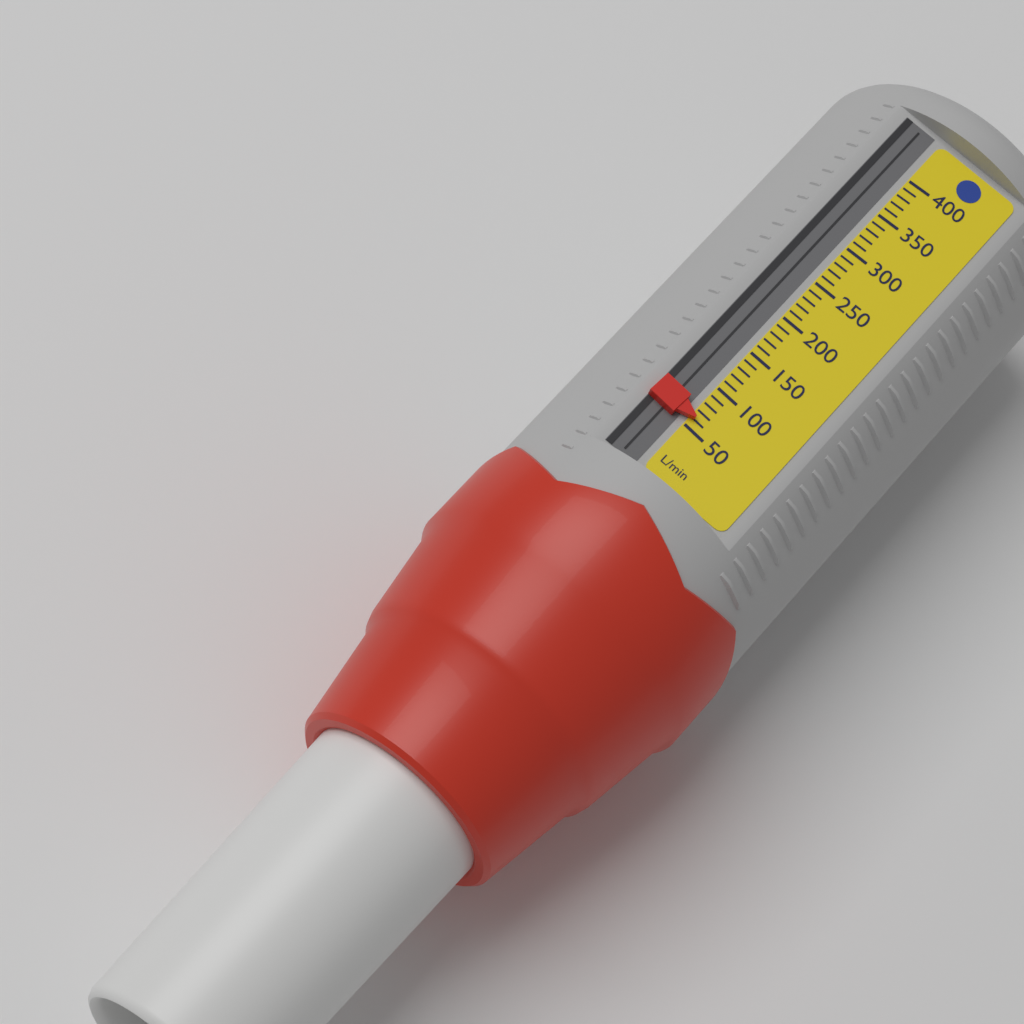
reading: 60 L/min
